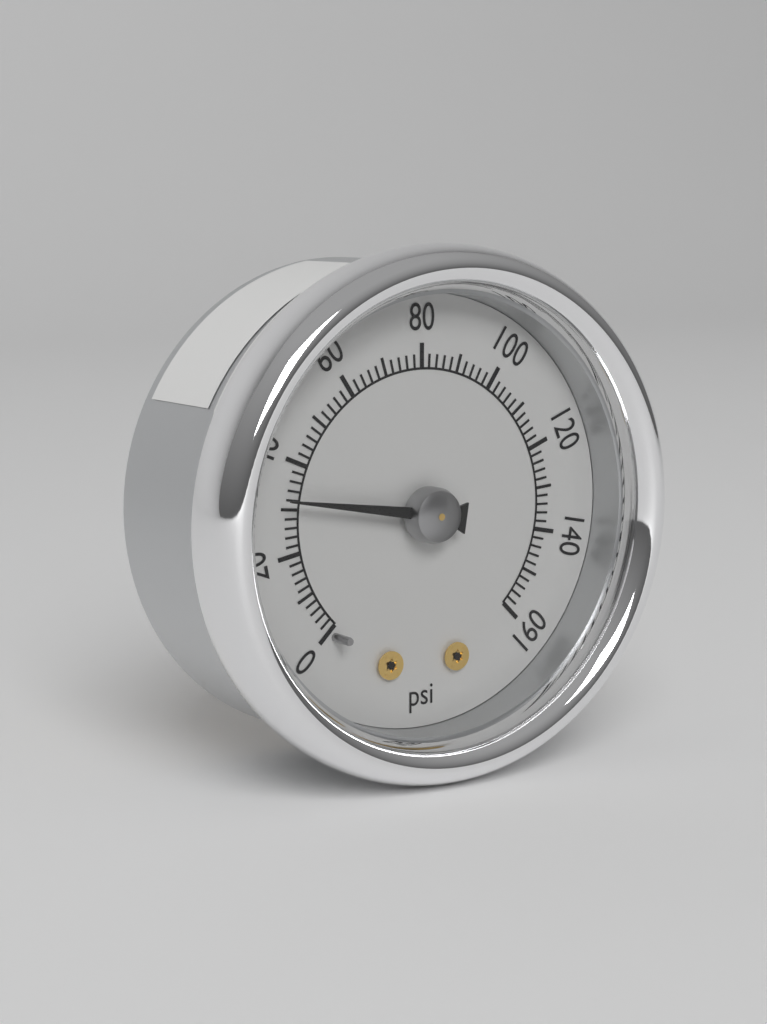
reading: 32 psi
